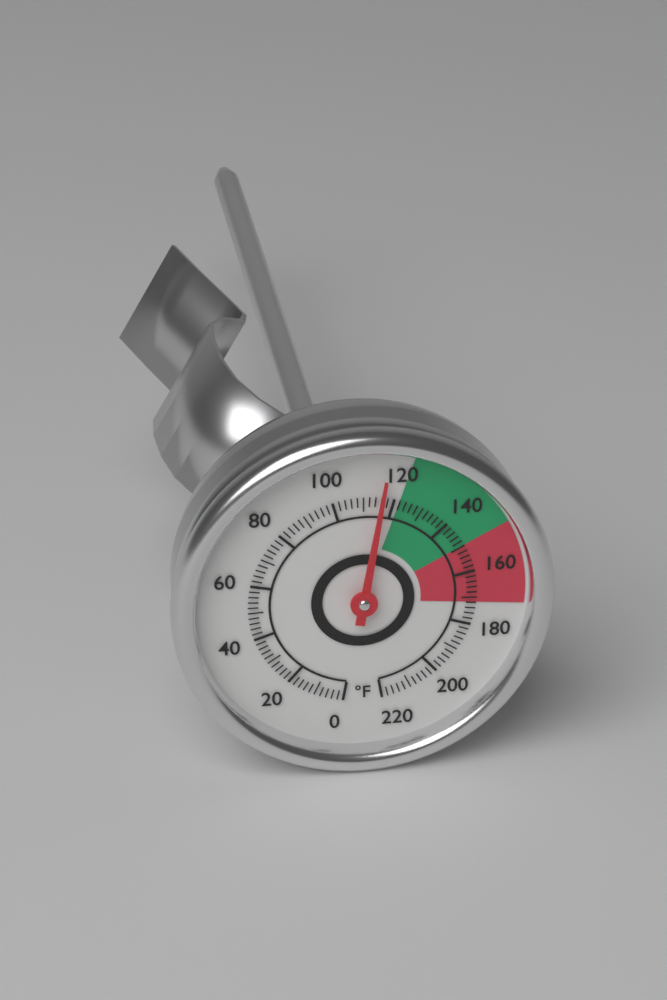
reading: 116 °F
